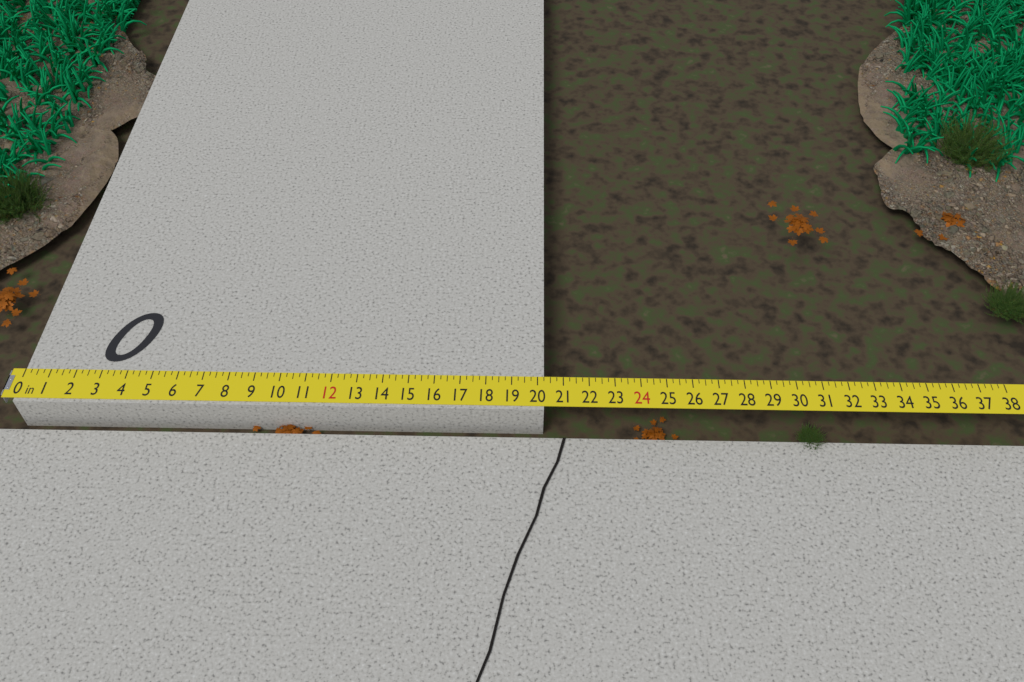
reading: 20.25 in
